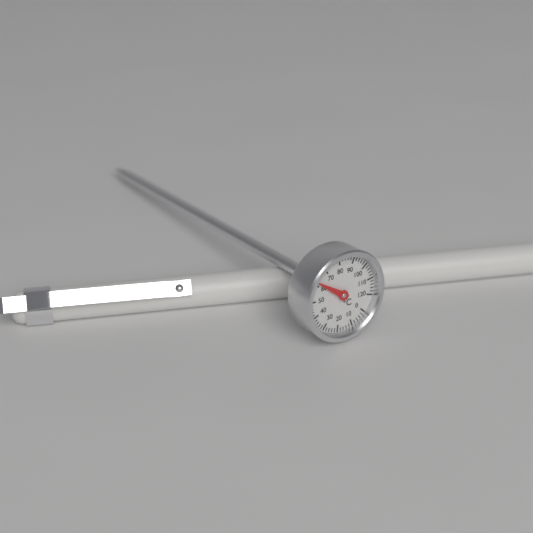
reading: 62 °C
